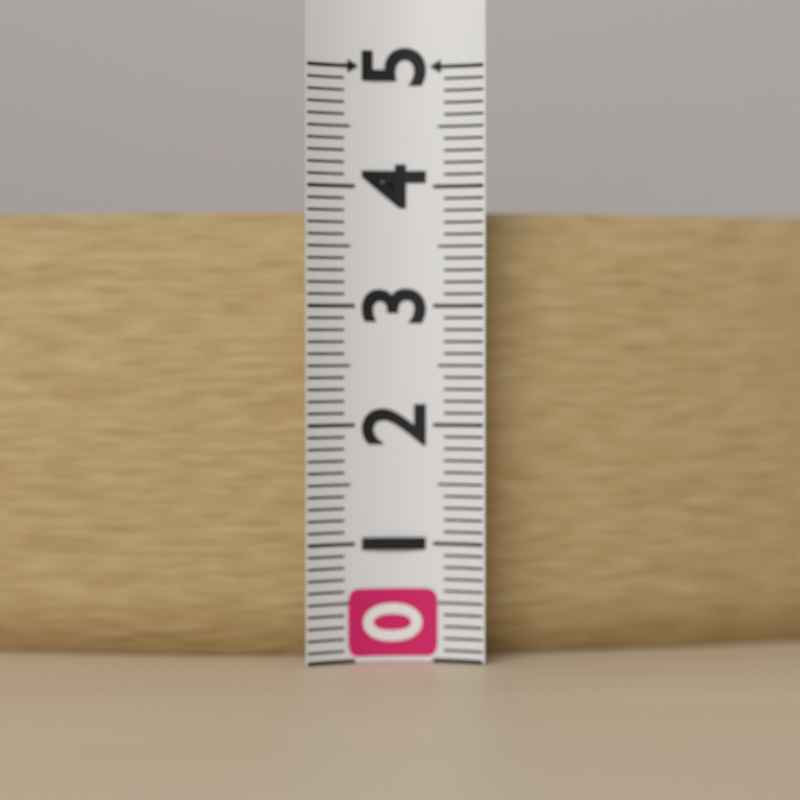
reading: 3.8 (no unit)
